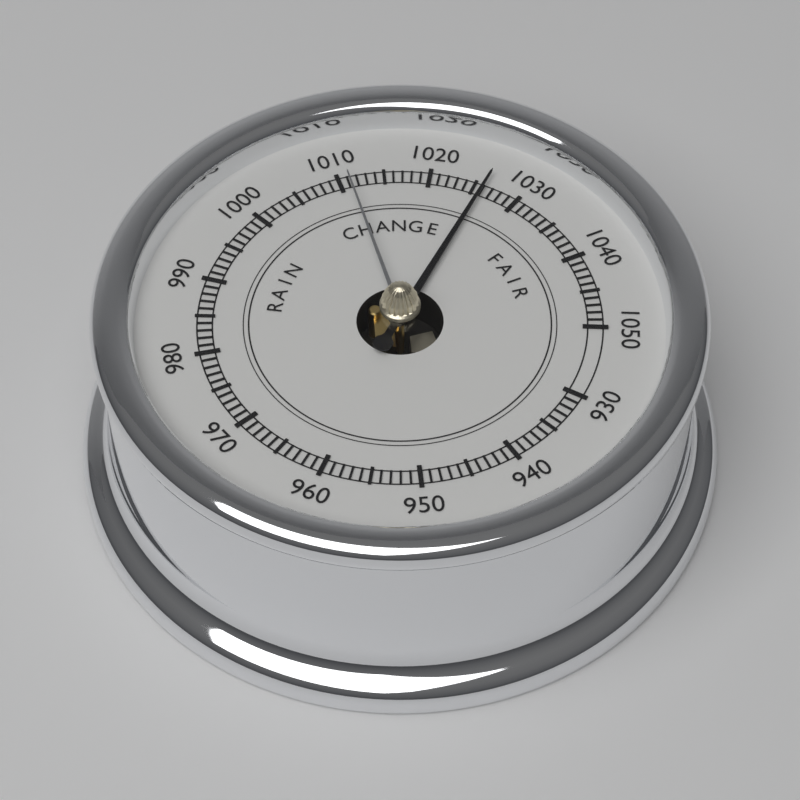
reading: 1026 (no unit)
